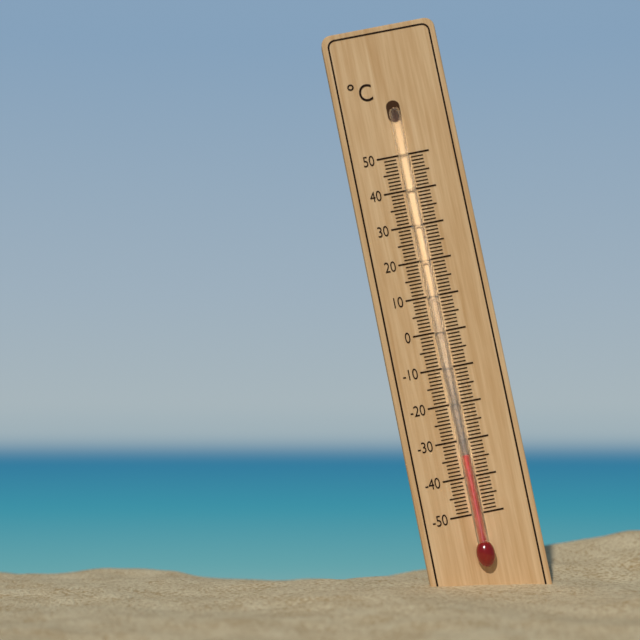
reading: -34 °C
